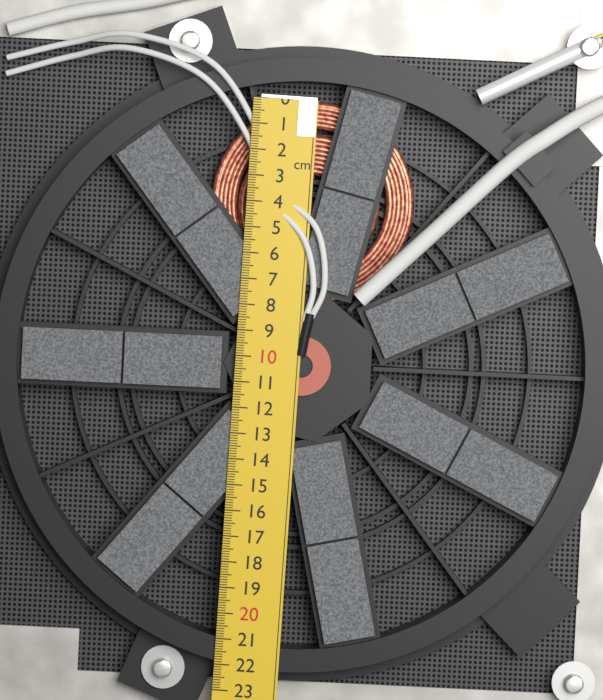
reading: 7.9 cm
